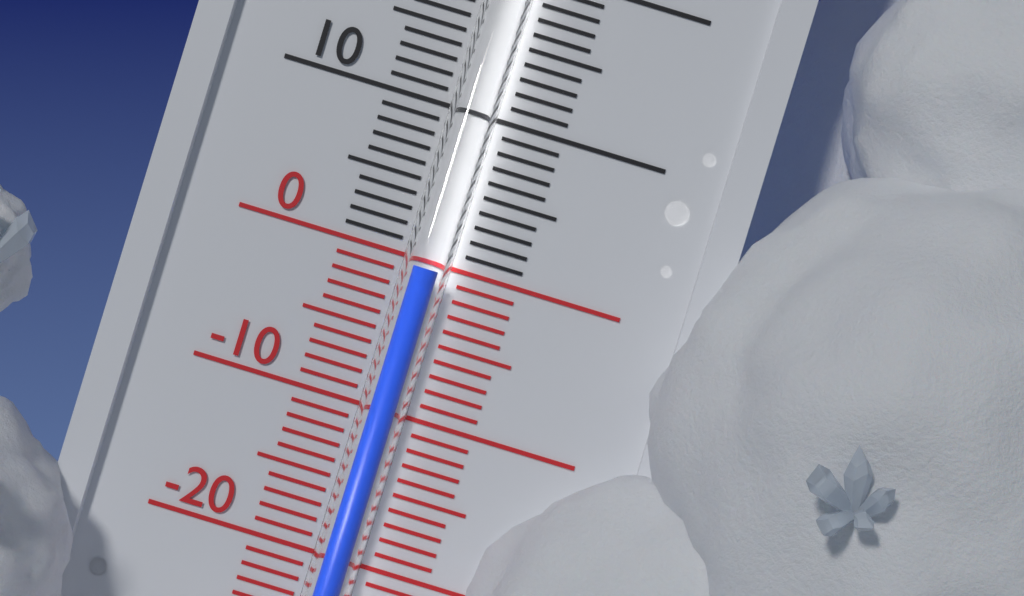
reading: -0.5 (no unit)
